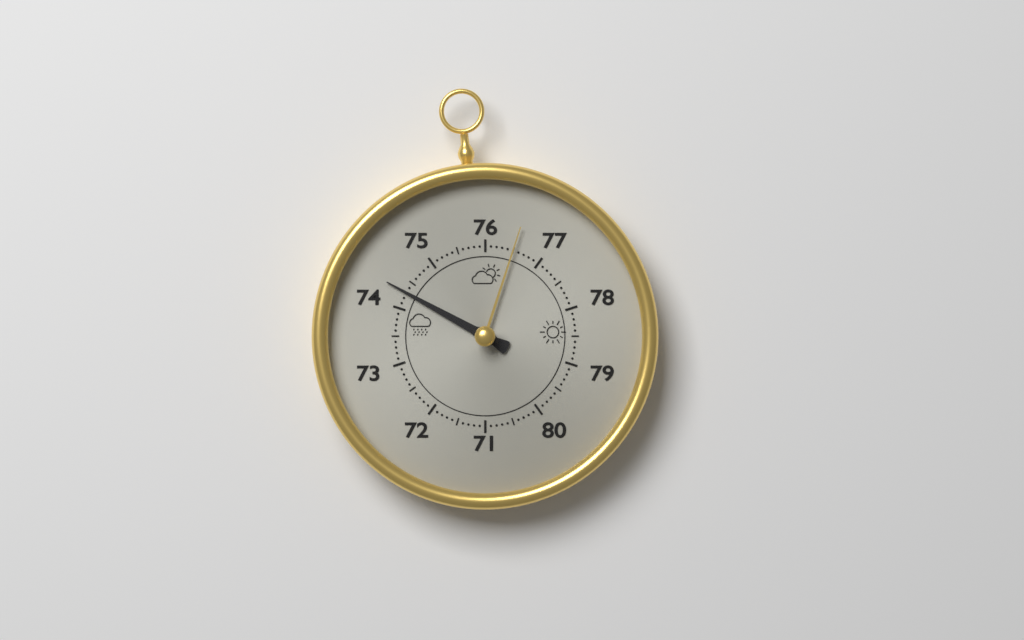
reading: 74.3 (no unit)
